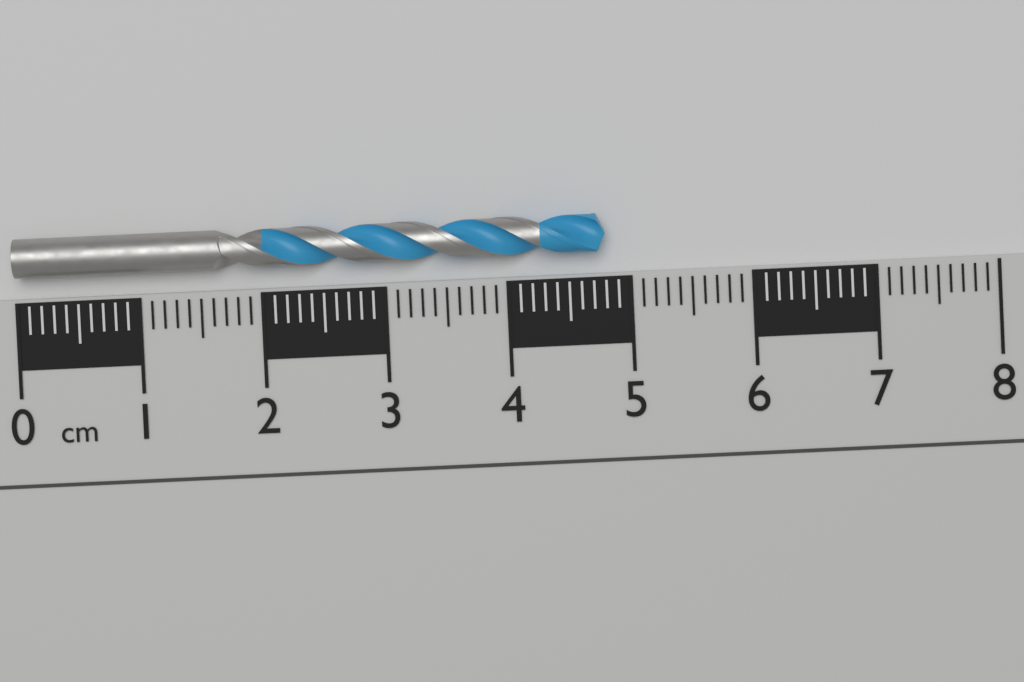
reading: 4.8 cm
